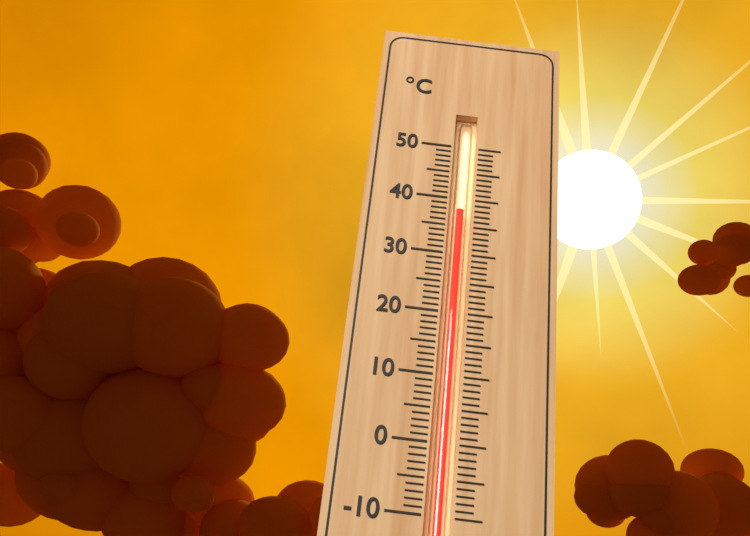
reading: 38 °C
